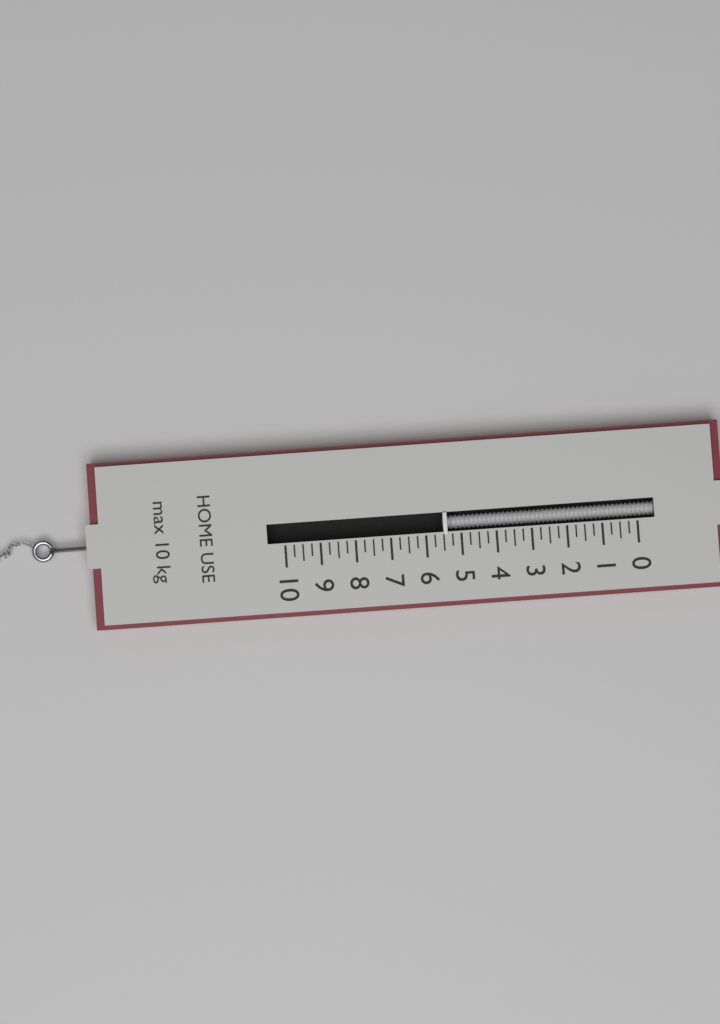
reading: 5.50 kg
